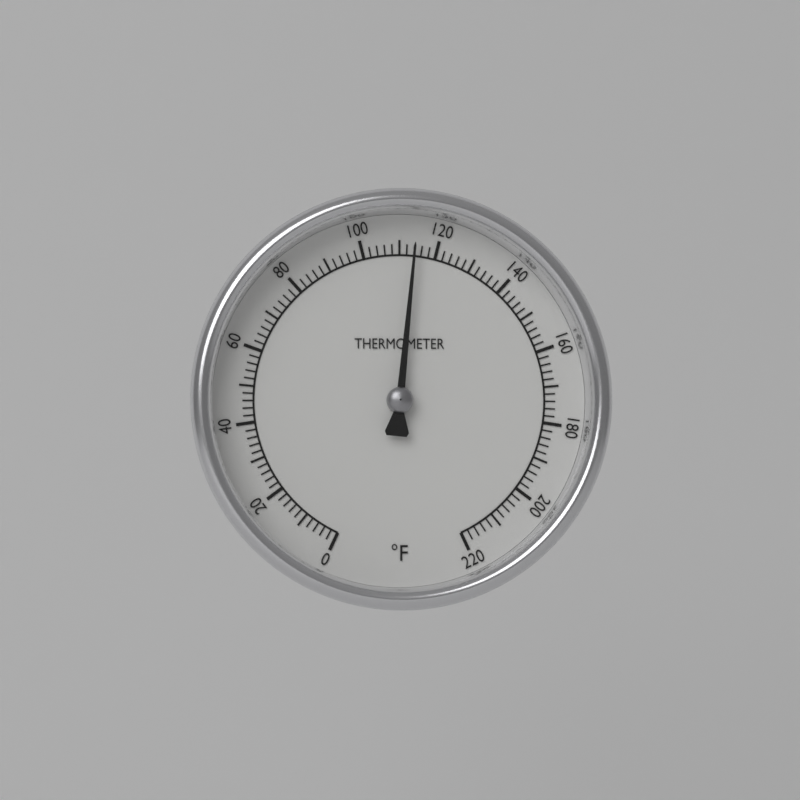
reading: 114 °F
